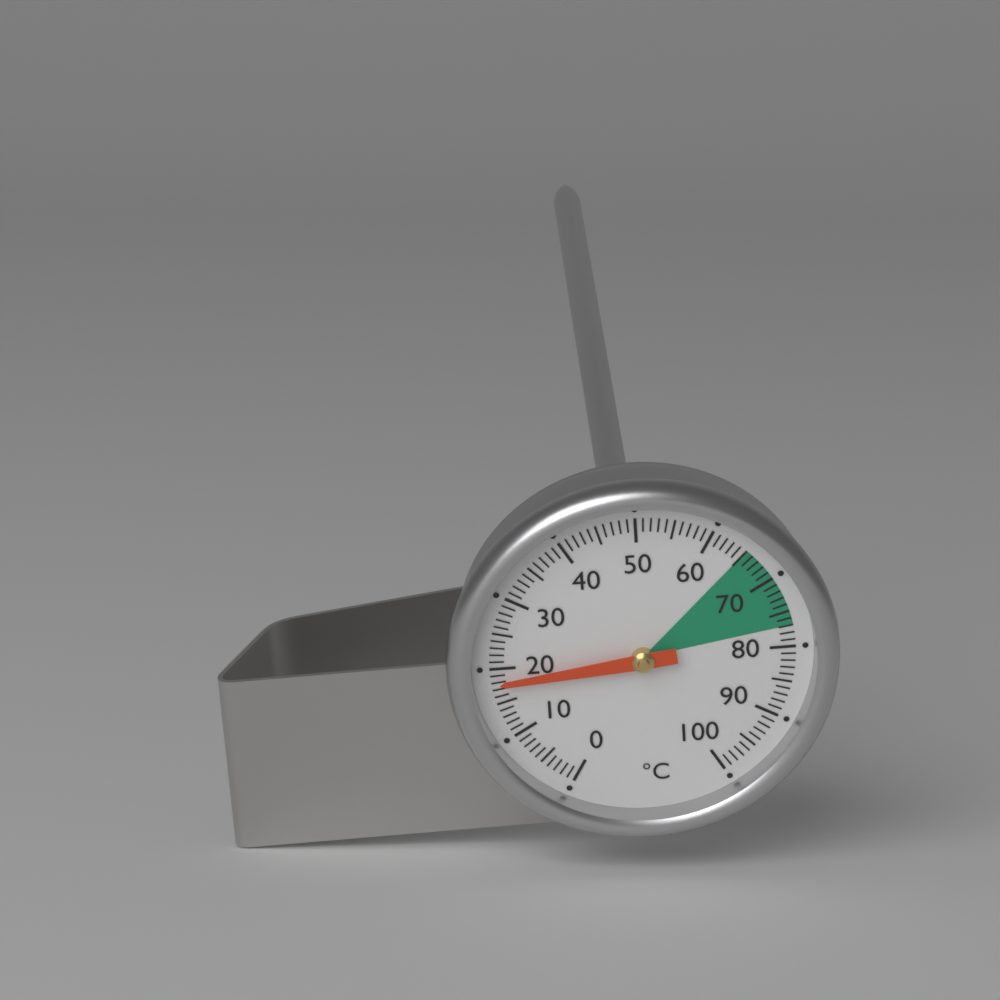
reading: 18 °C
